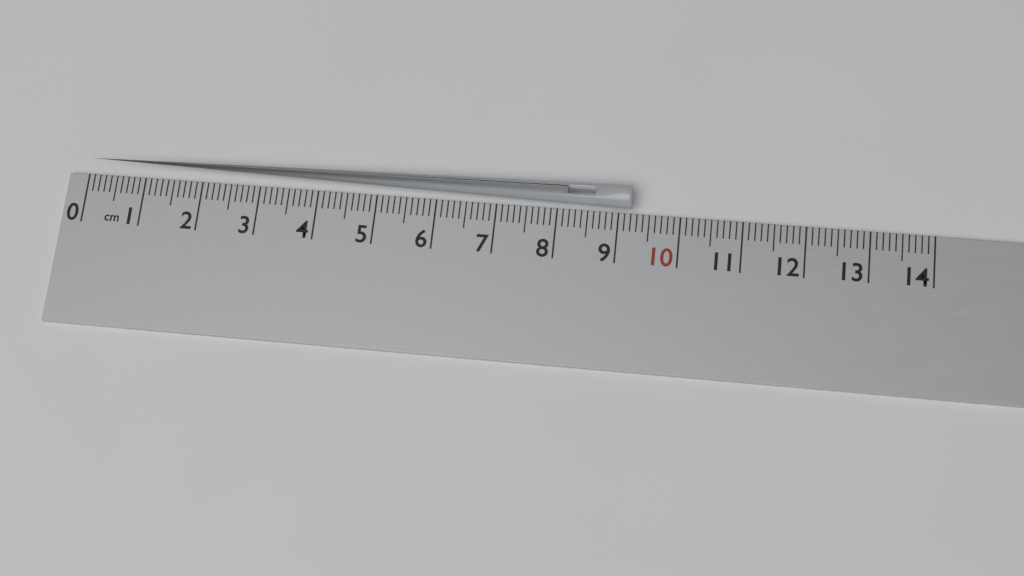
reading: 9.2 cm
